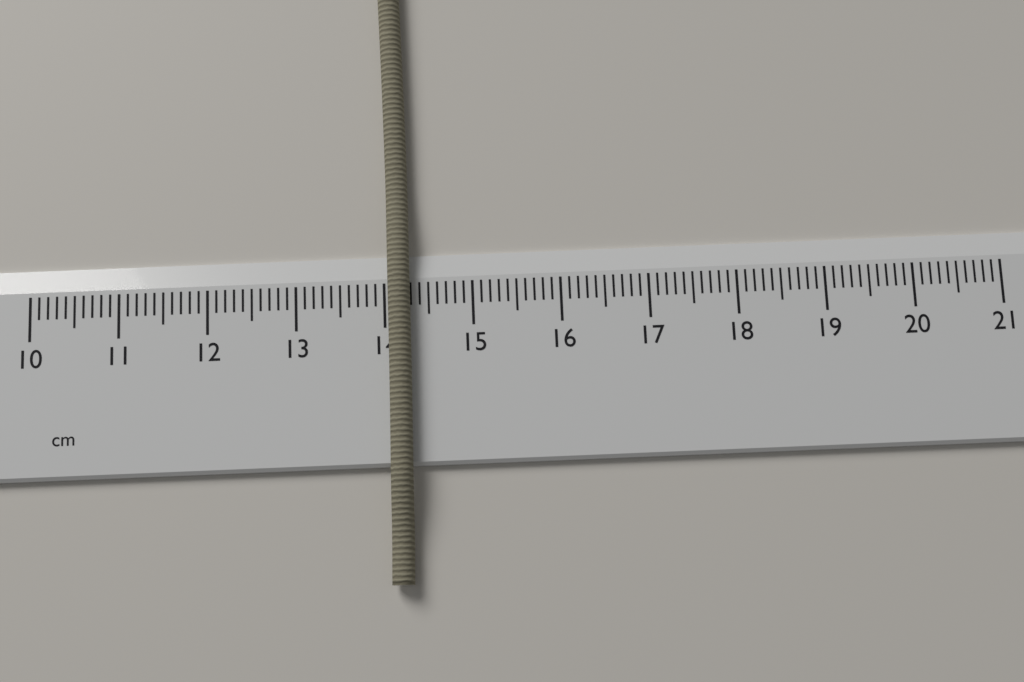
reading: 14.3 cm
